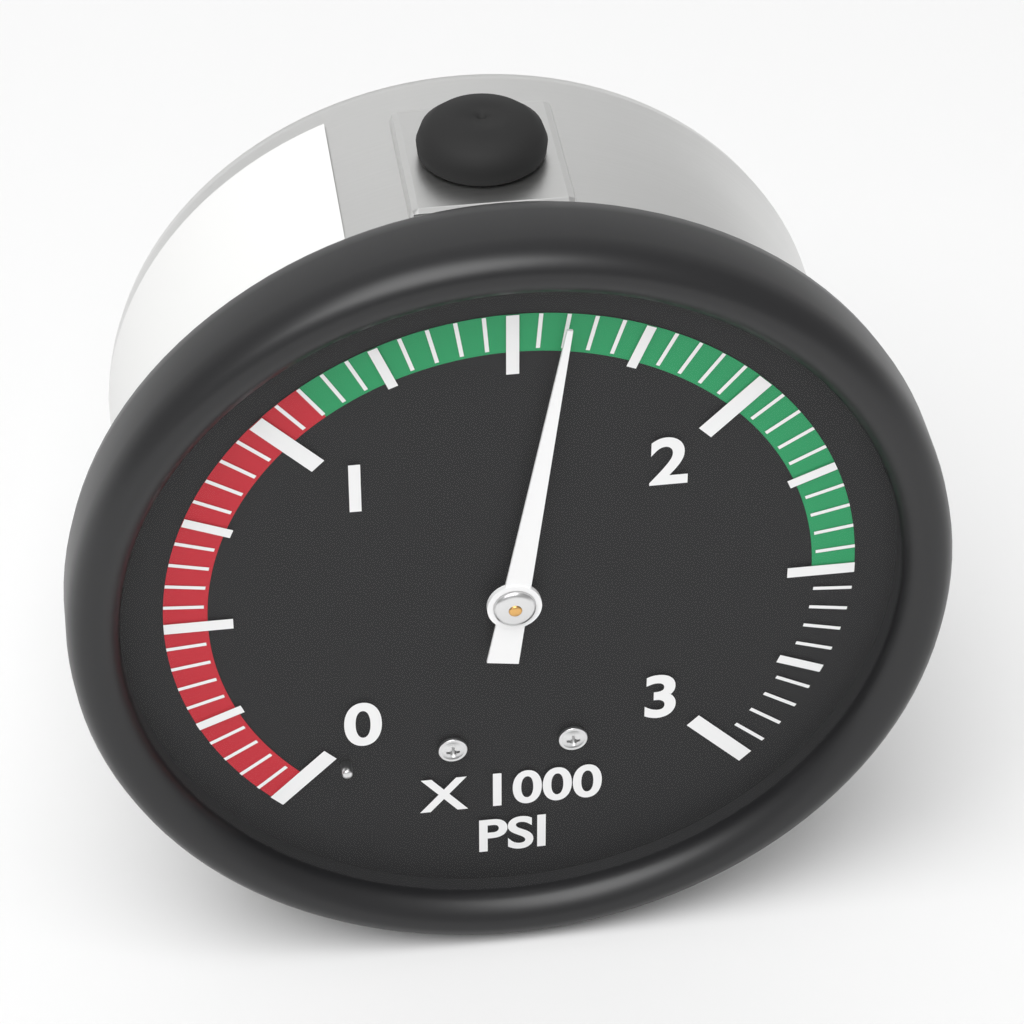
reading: 1600 psi
